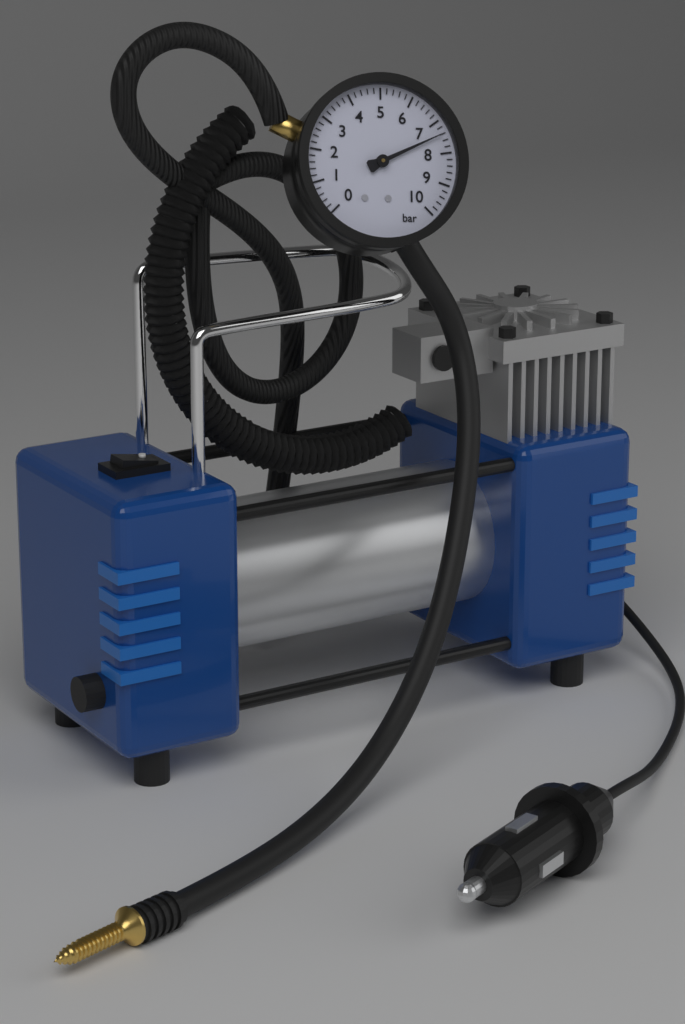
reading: 7.4 bar
